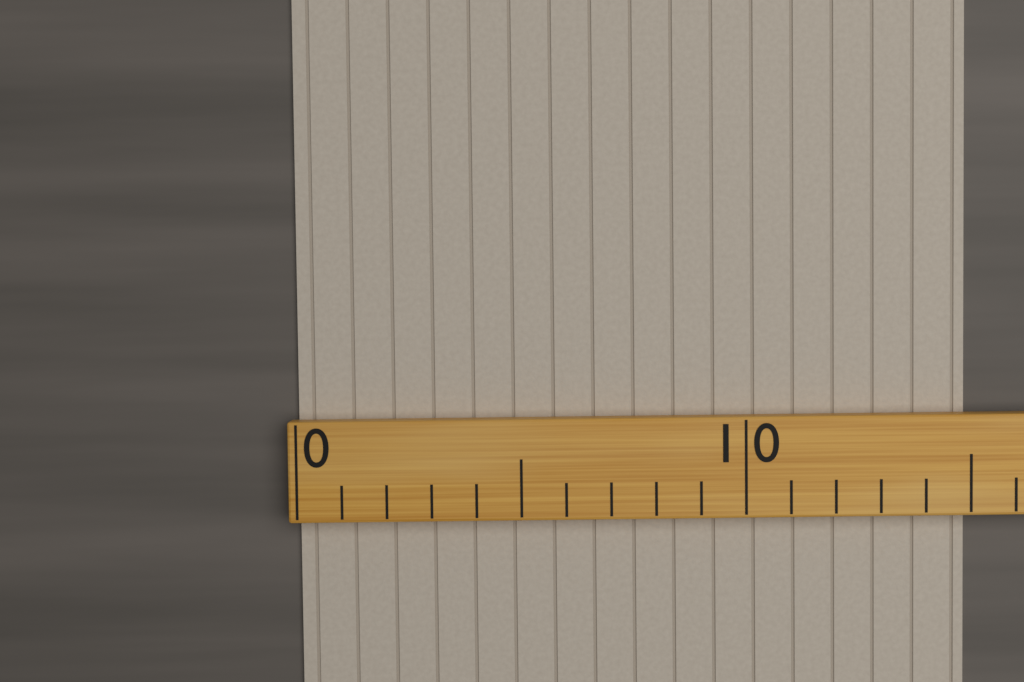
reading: 15 (no unit)
